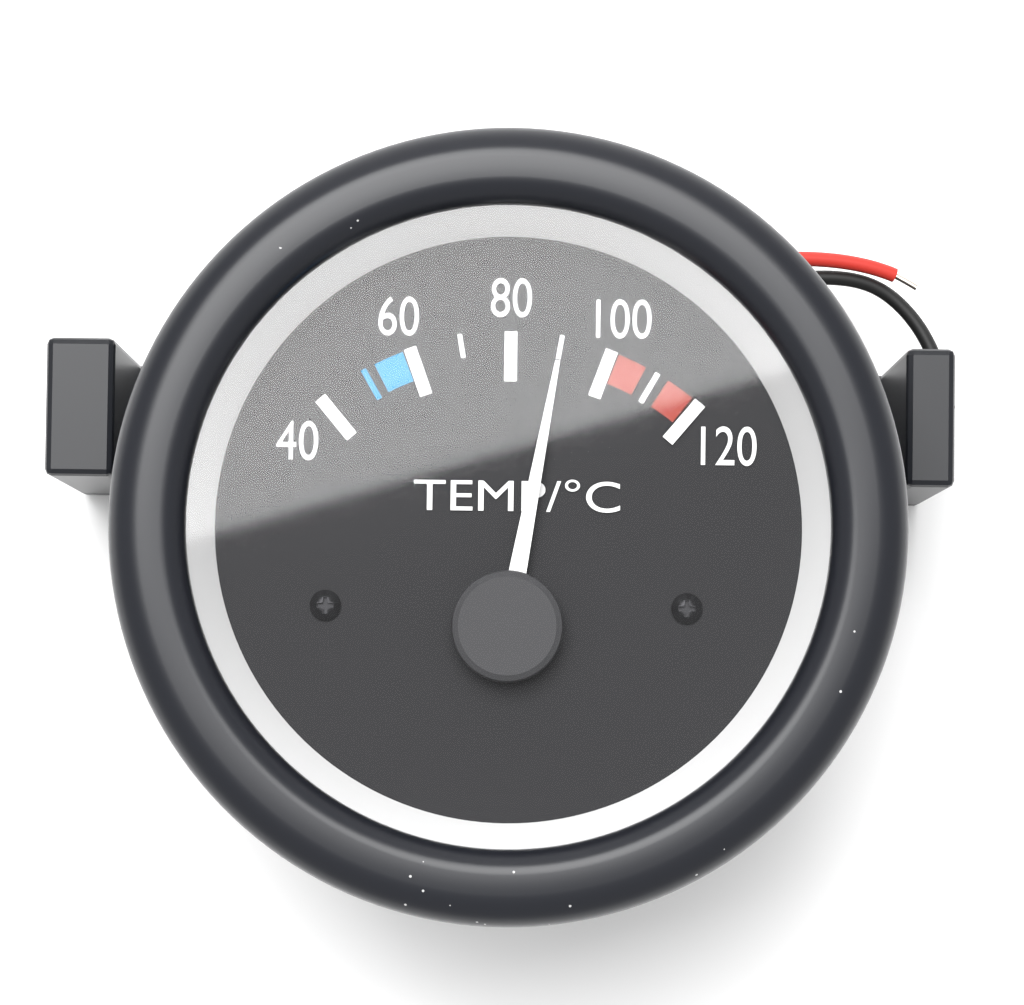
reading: 90 °C
